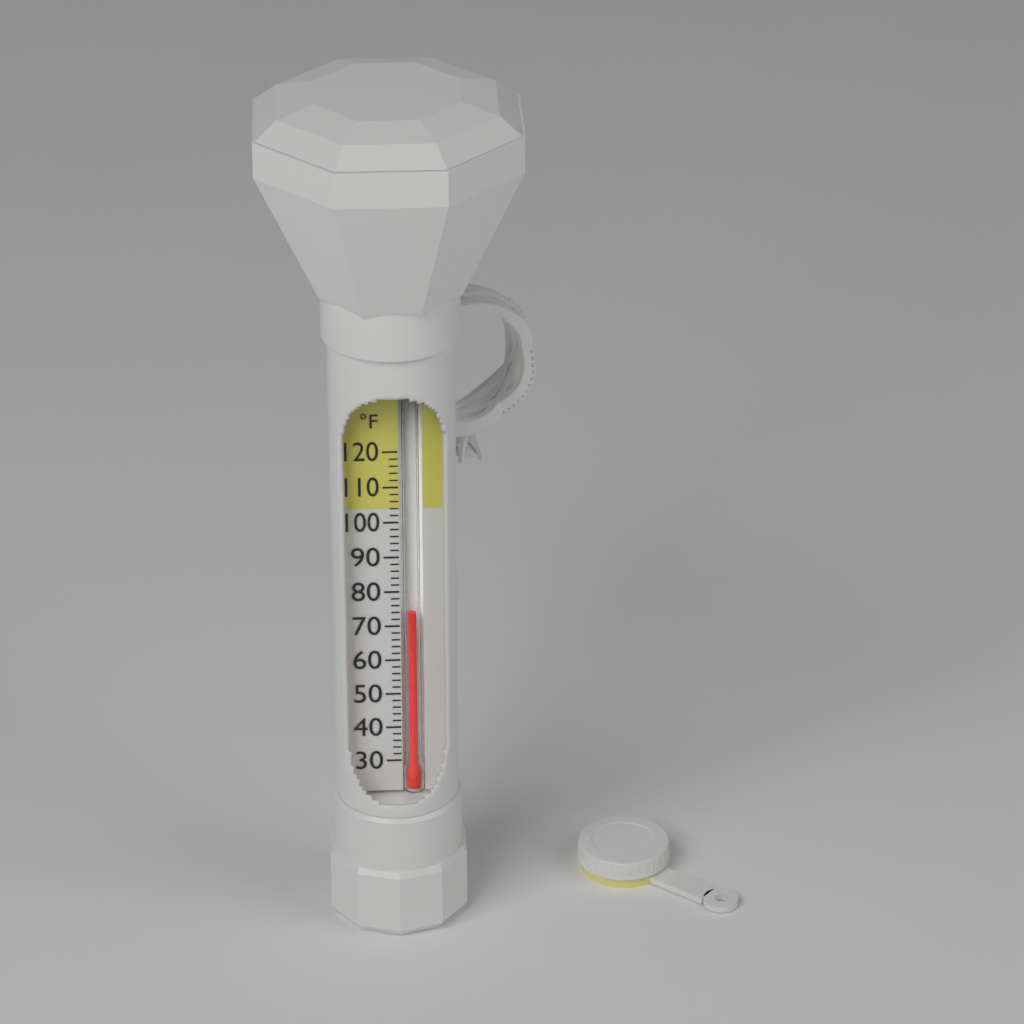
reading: 74 °F
